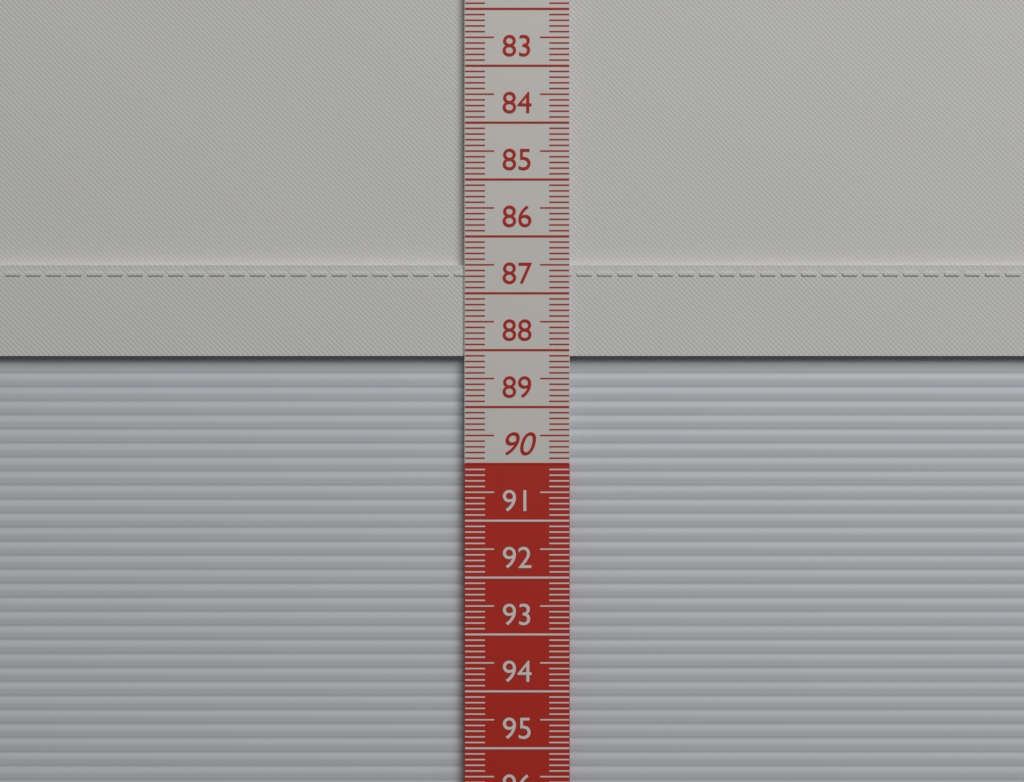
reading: 88.1 cm
